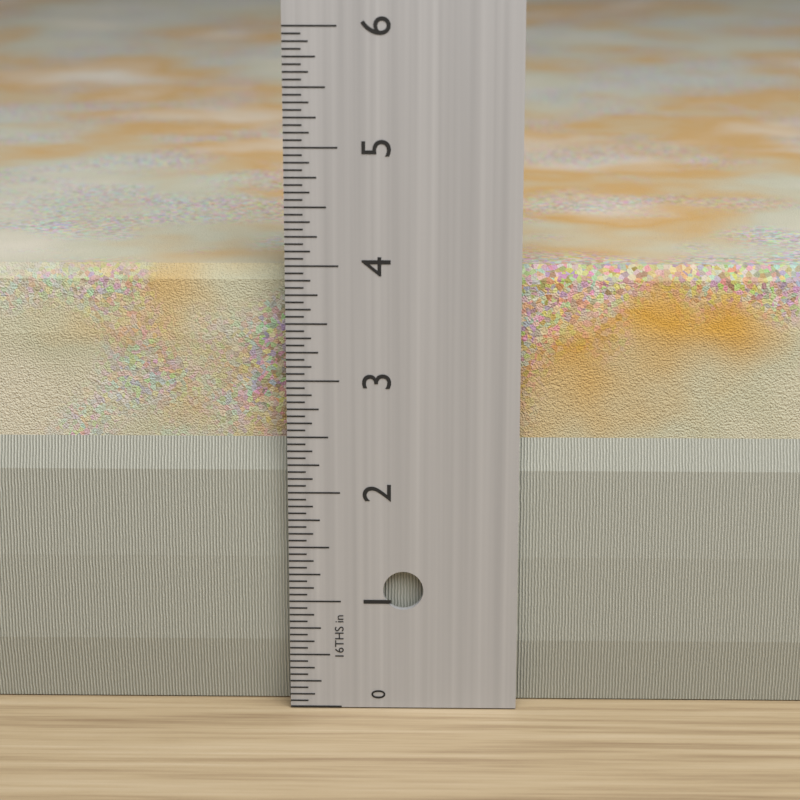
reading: 3.9375 in
